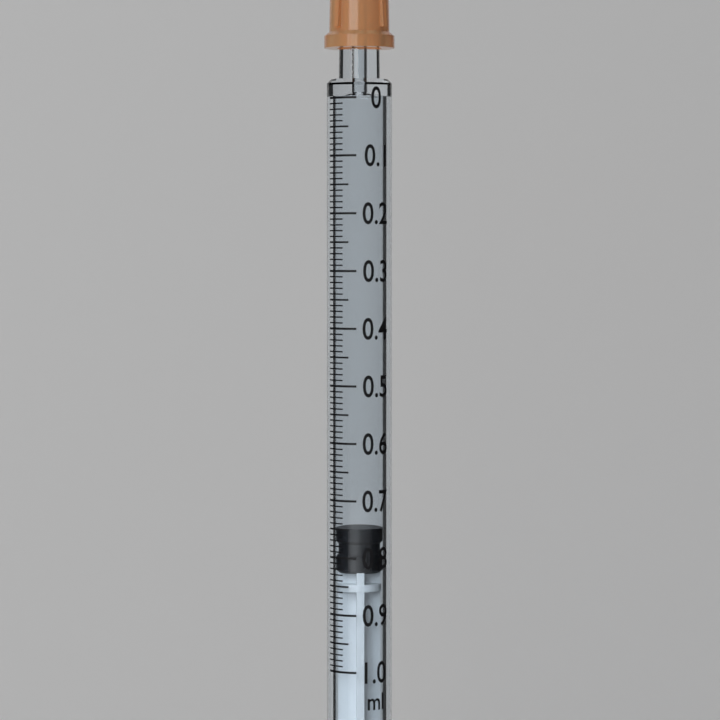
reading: 0.75 ml
